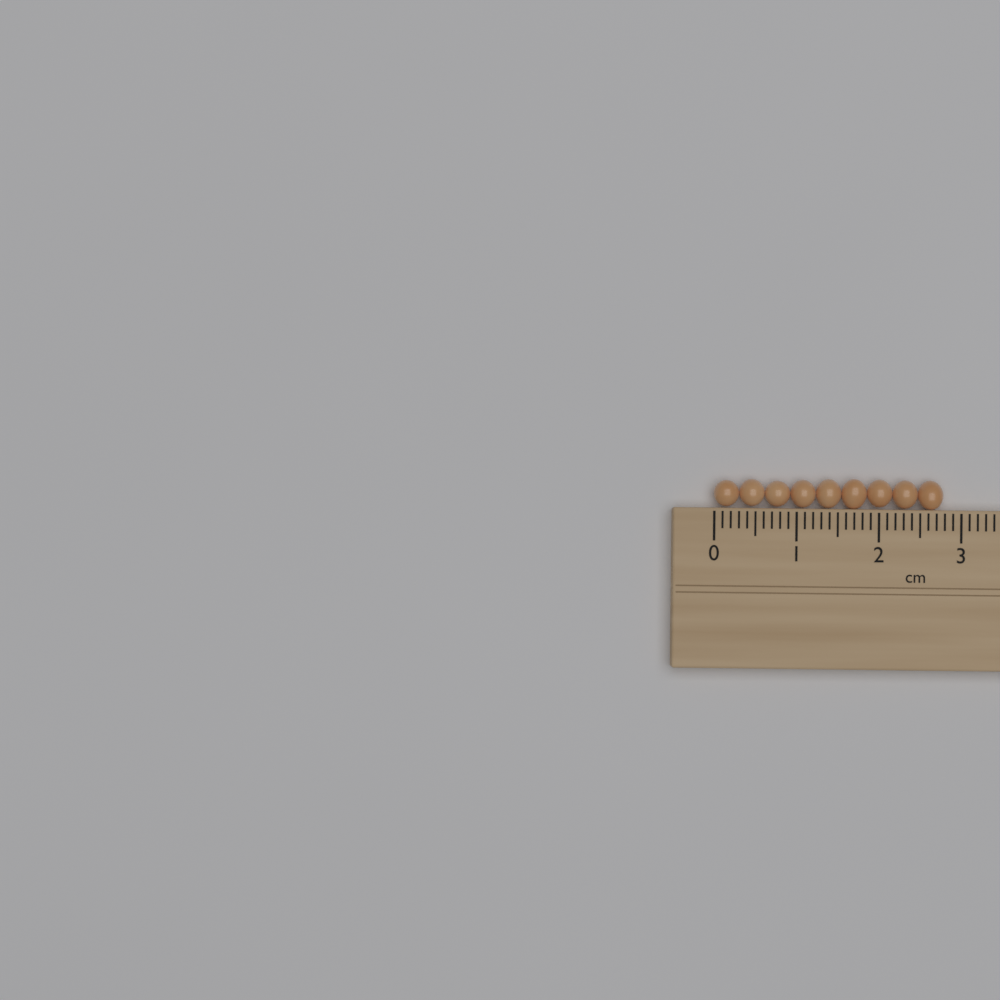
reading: 2.8 cm
